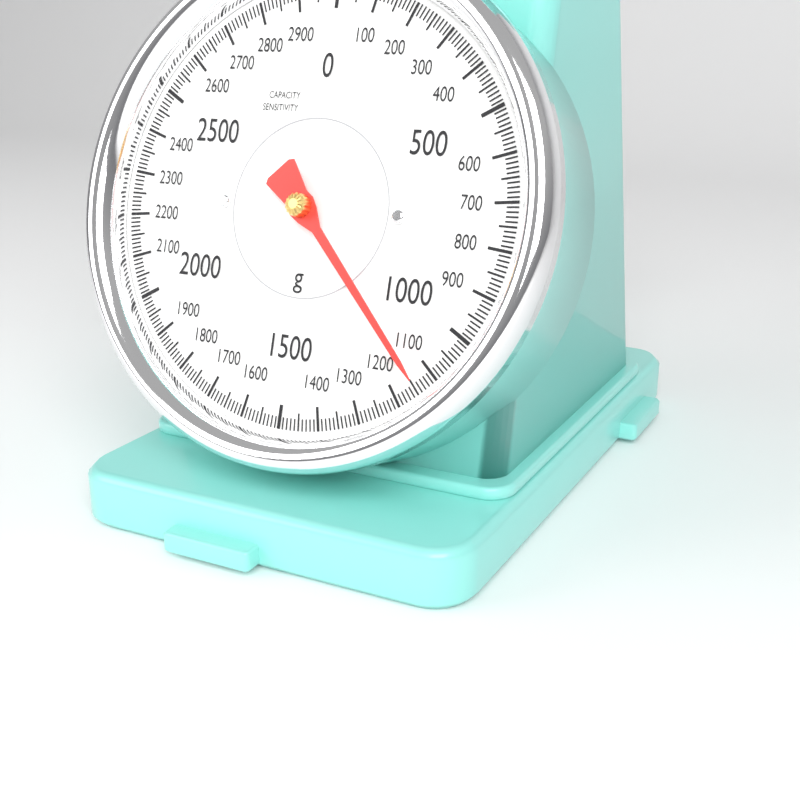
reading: 1140 g
